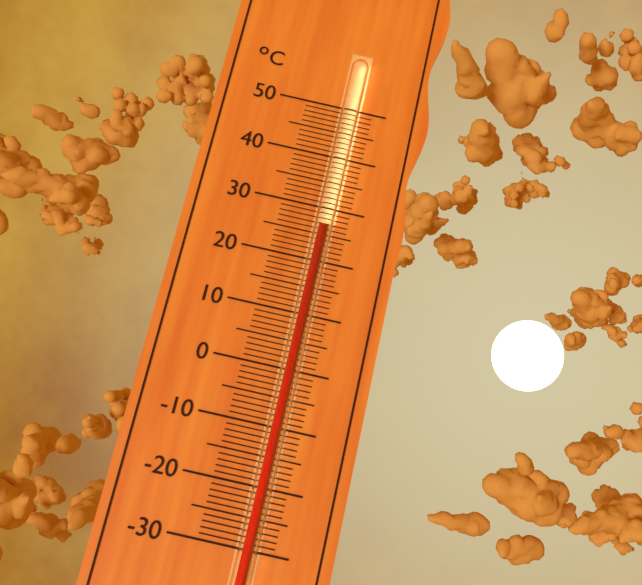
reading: 26 °C
